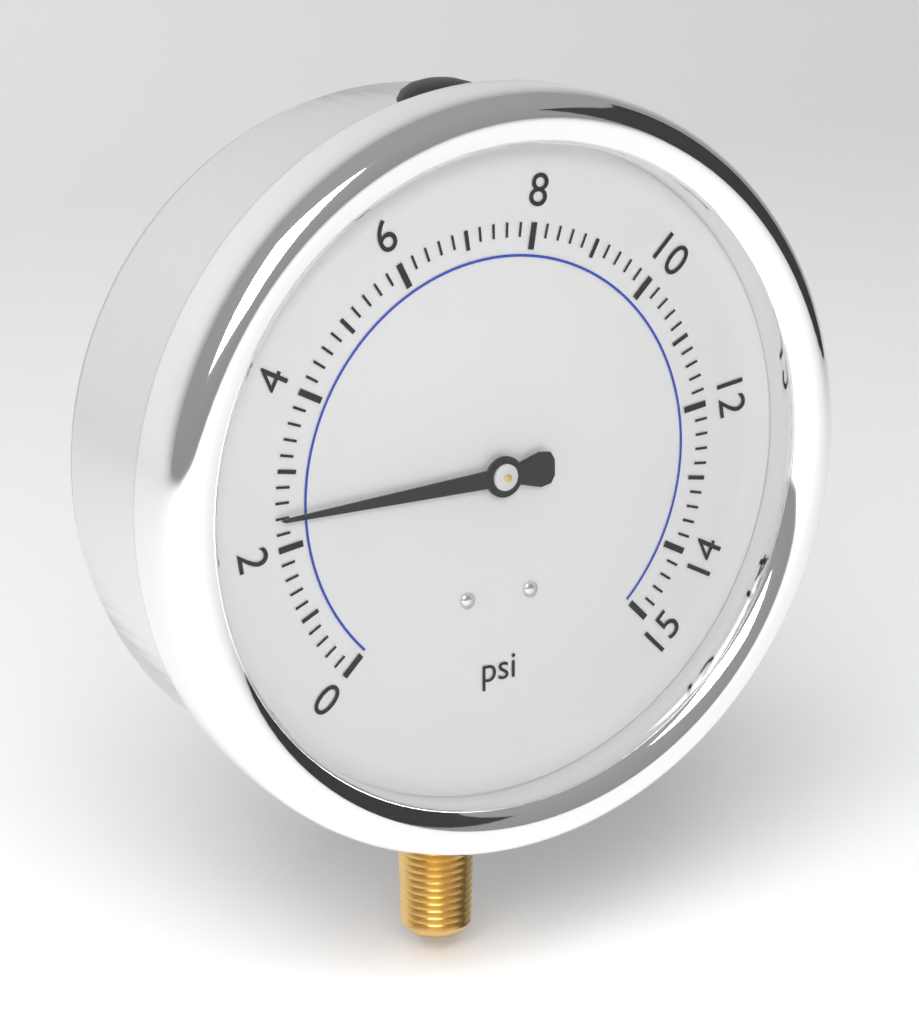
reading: 2.4 psi
